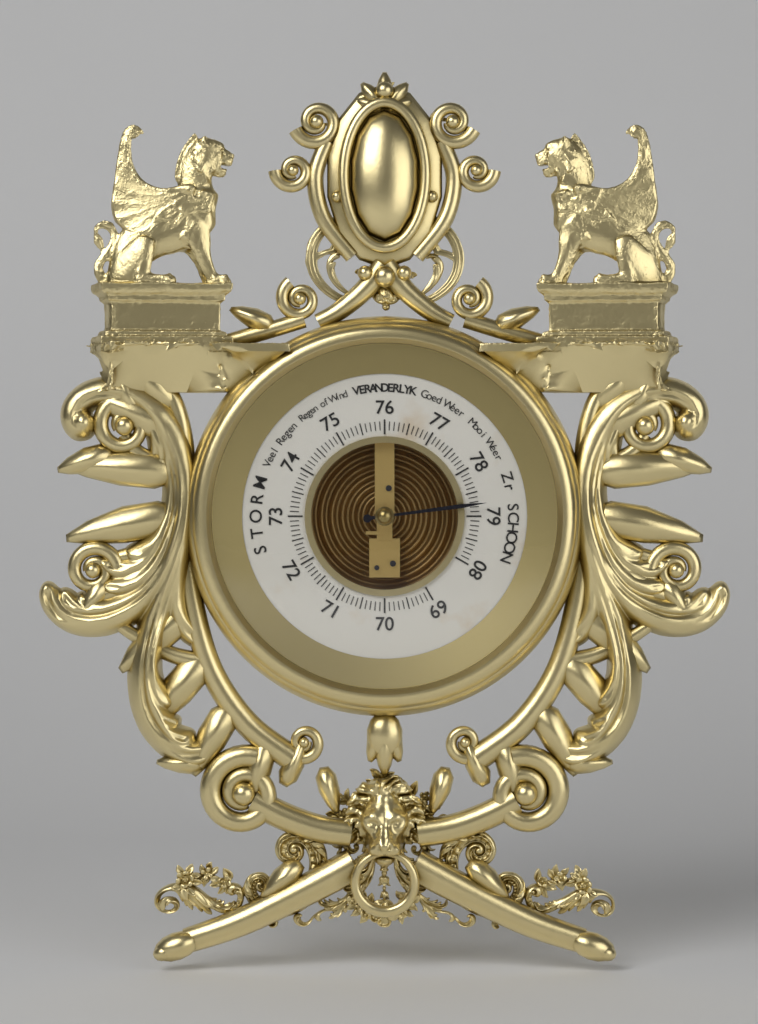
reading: 78.75 (no unit)
